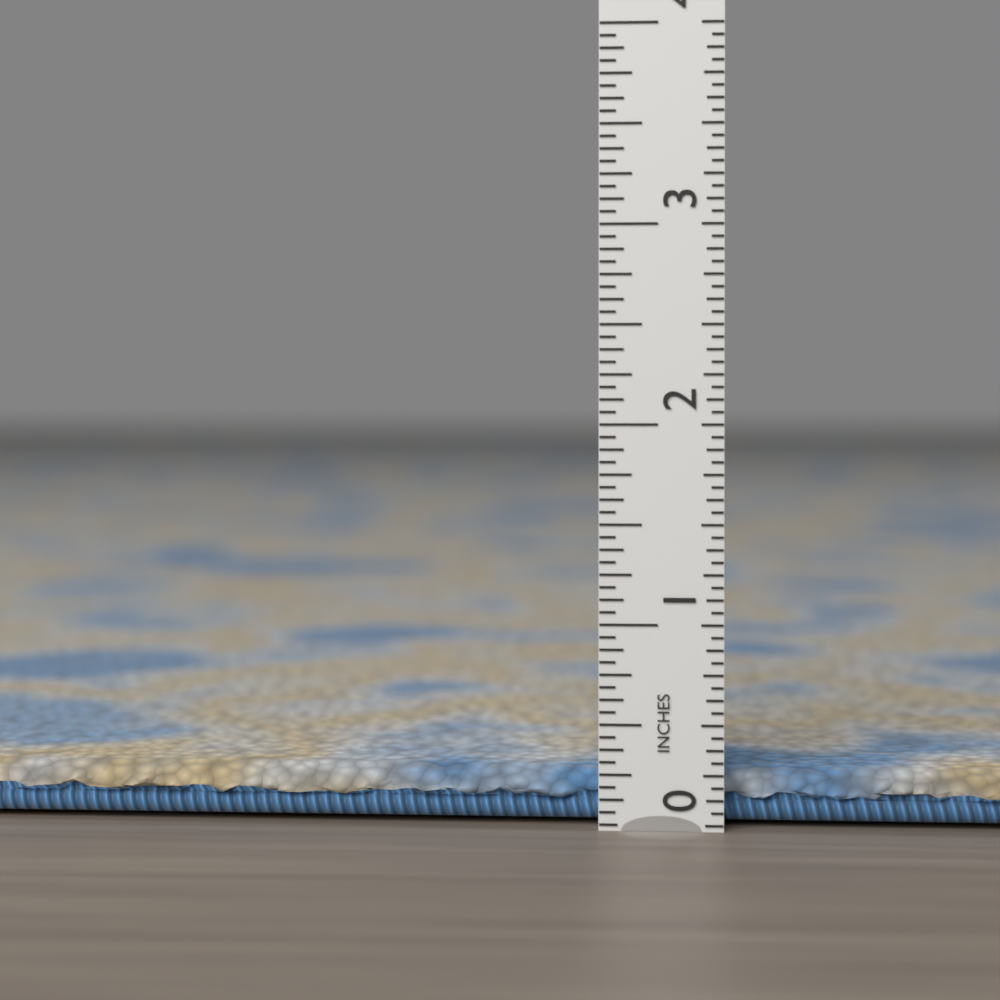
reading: 0.2500 in
